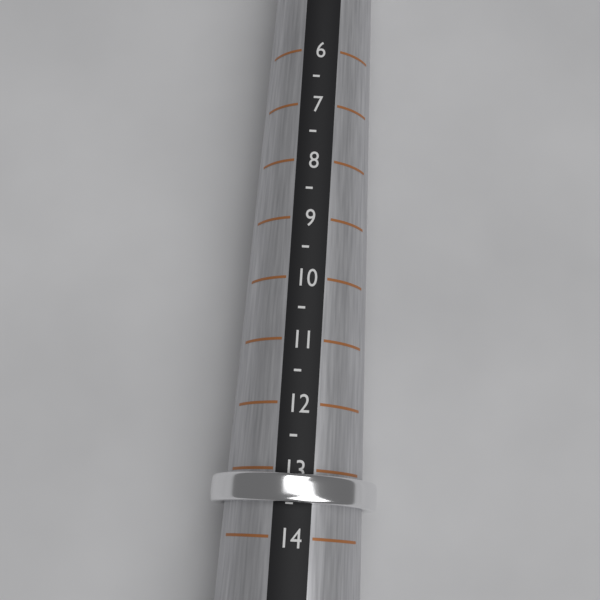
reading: 13.5 (no unit)
